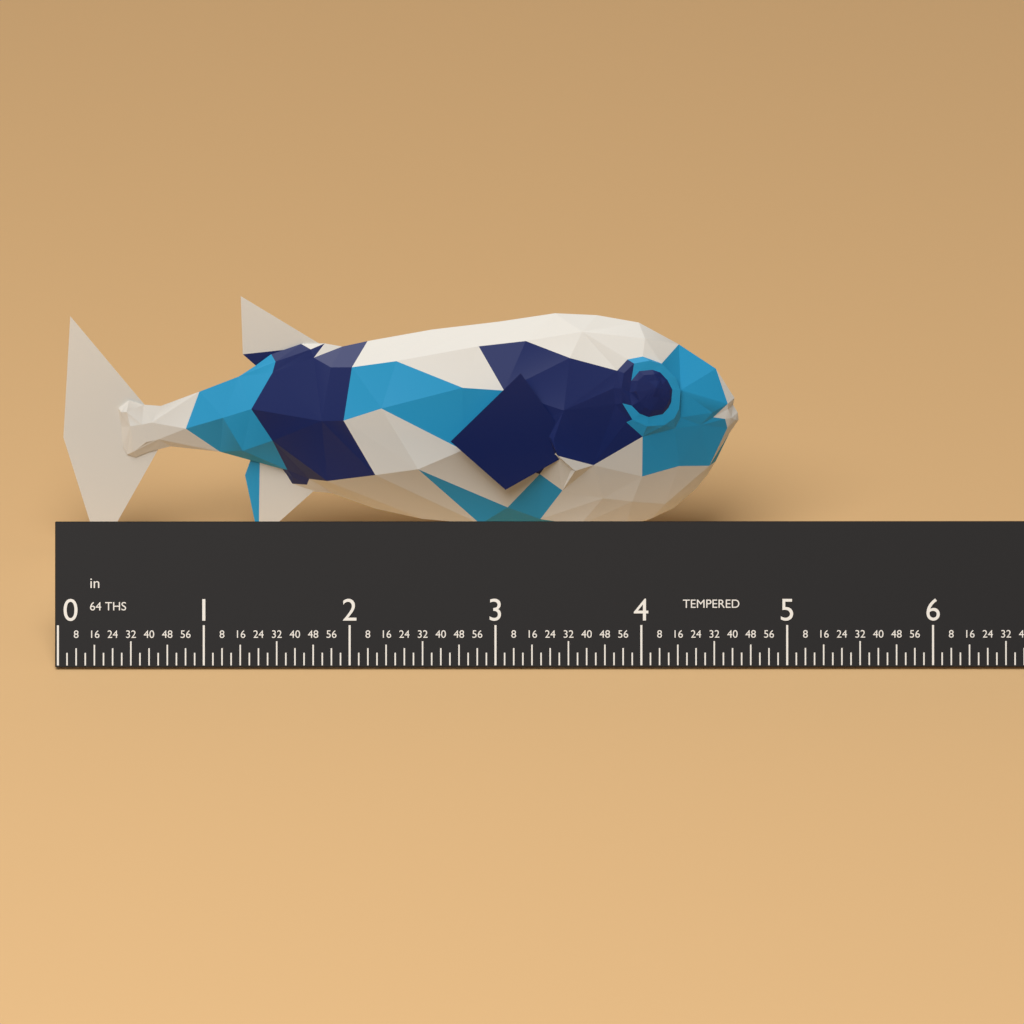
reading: 4.6875 in
